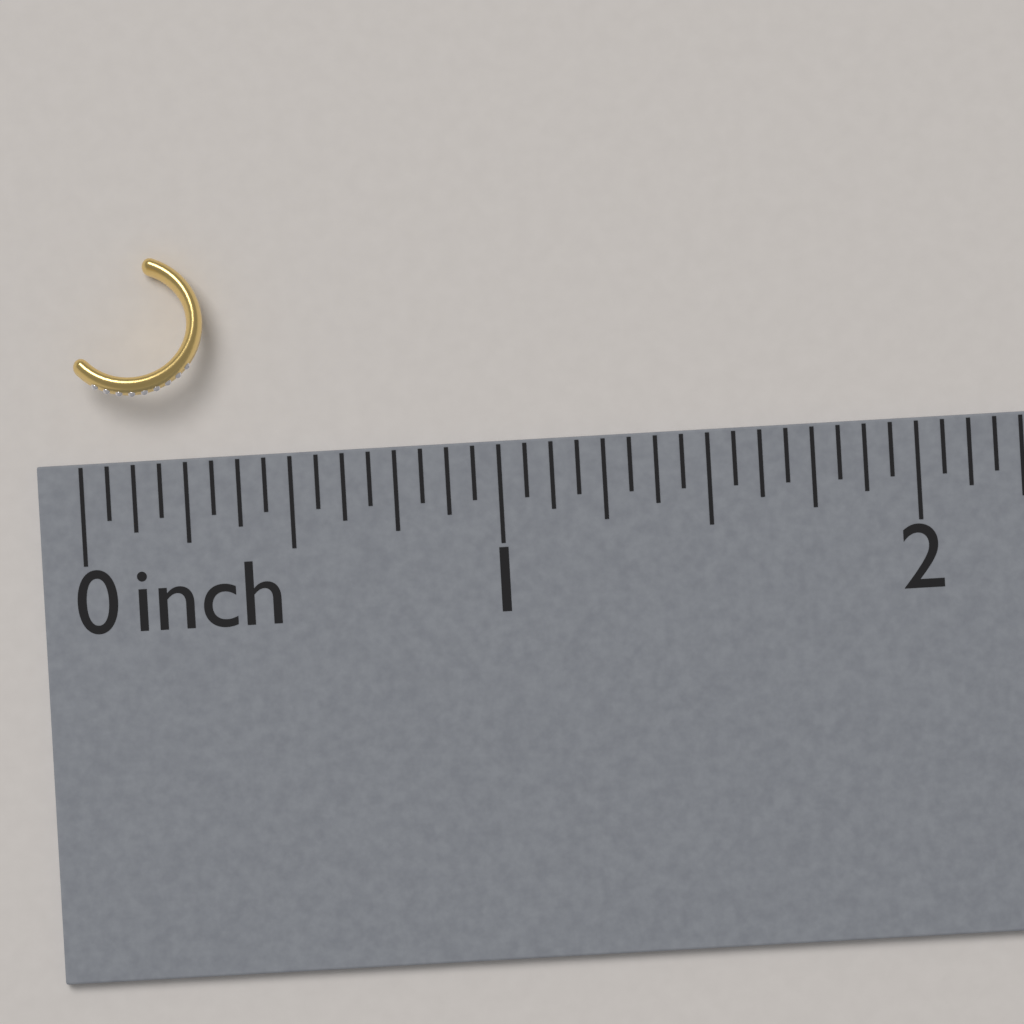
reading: 0.3125 inch
